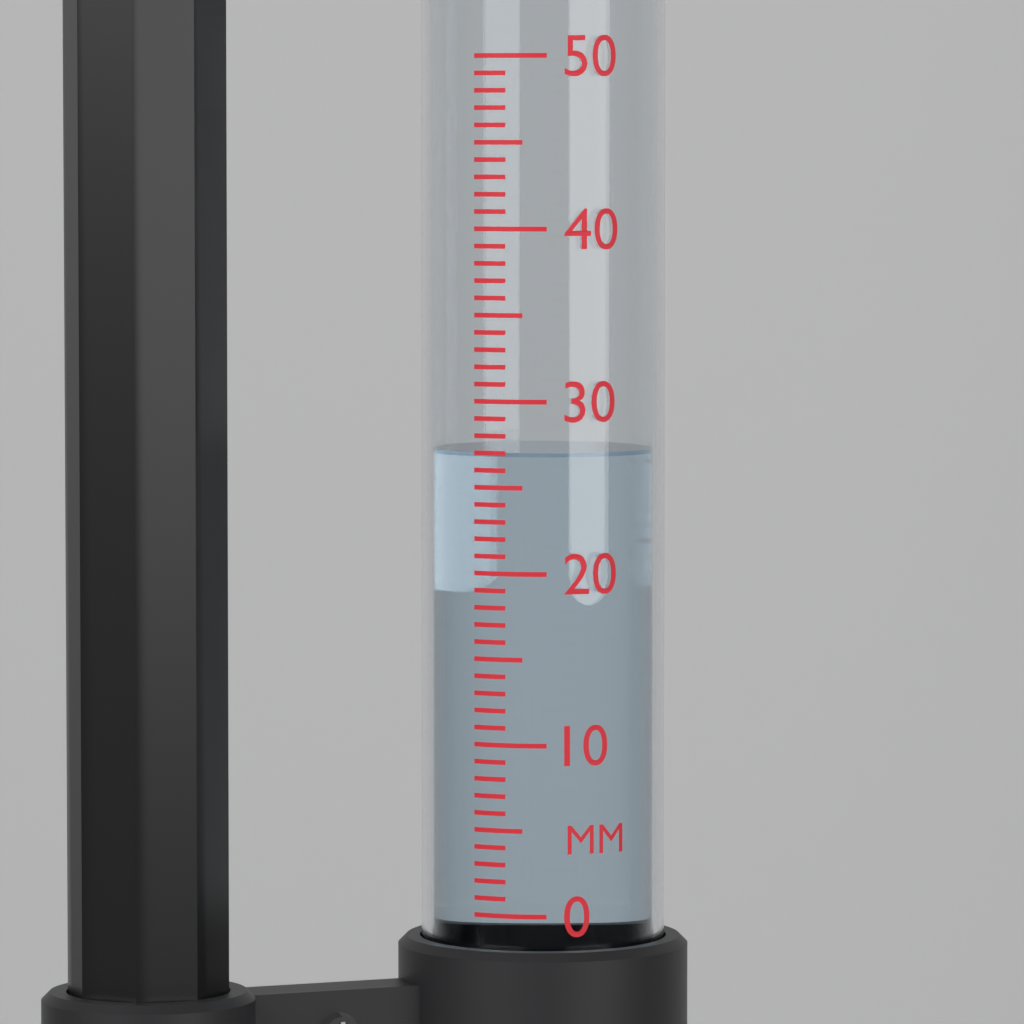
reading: 27 mm
